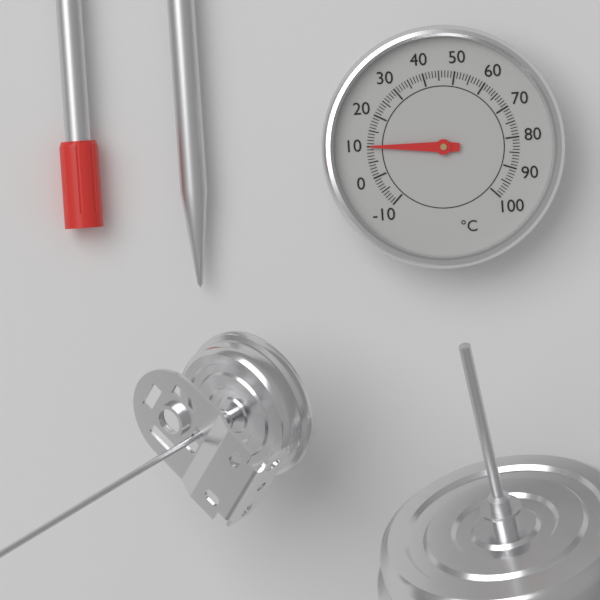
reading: 10 °C
